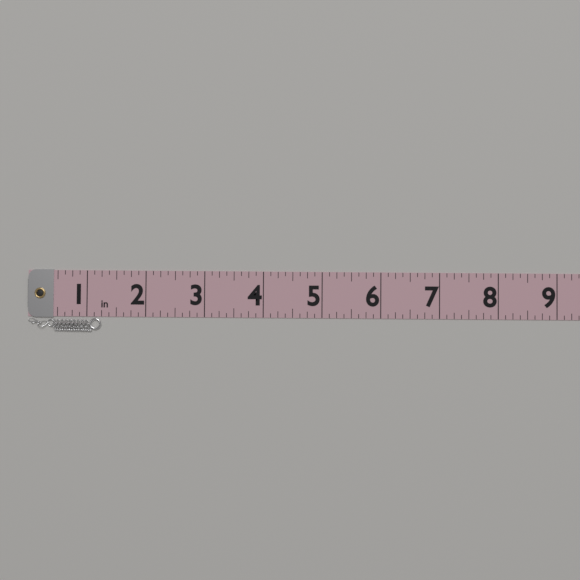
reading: 1.250 in
